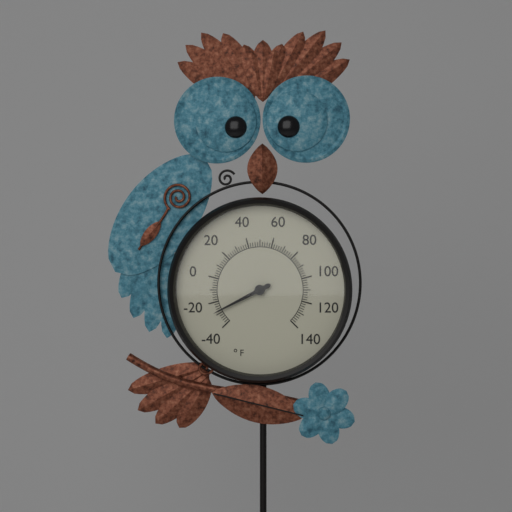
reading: -28 °F
